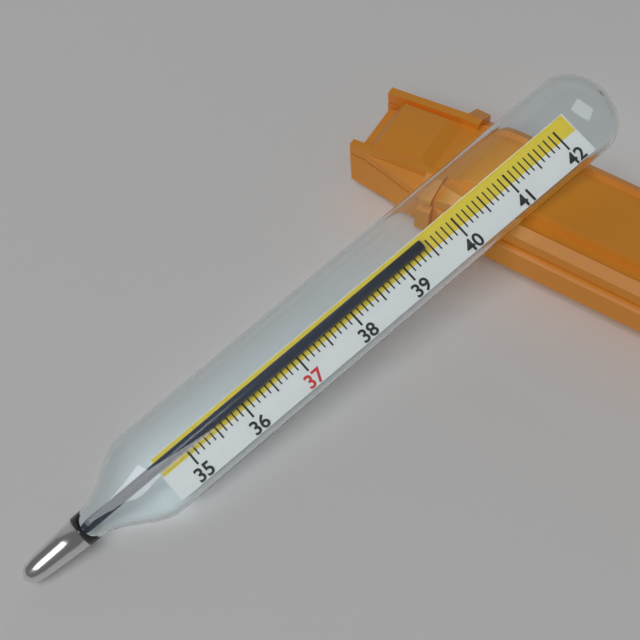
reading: 39.4 (no unit)
